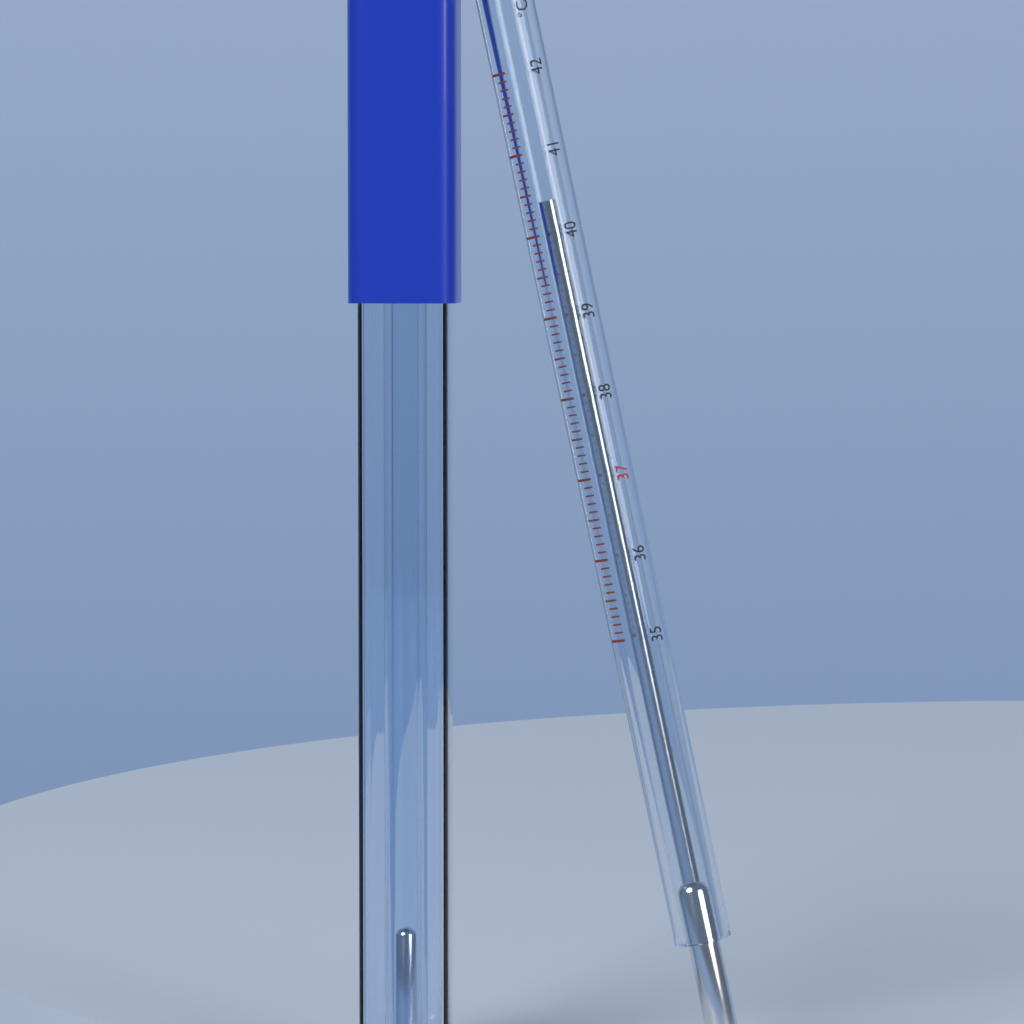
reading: 40.4 °C
